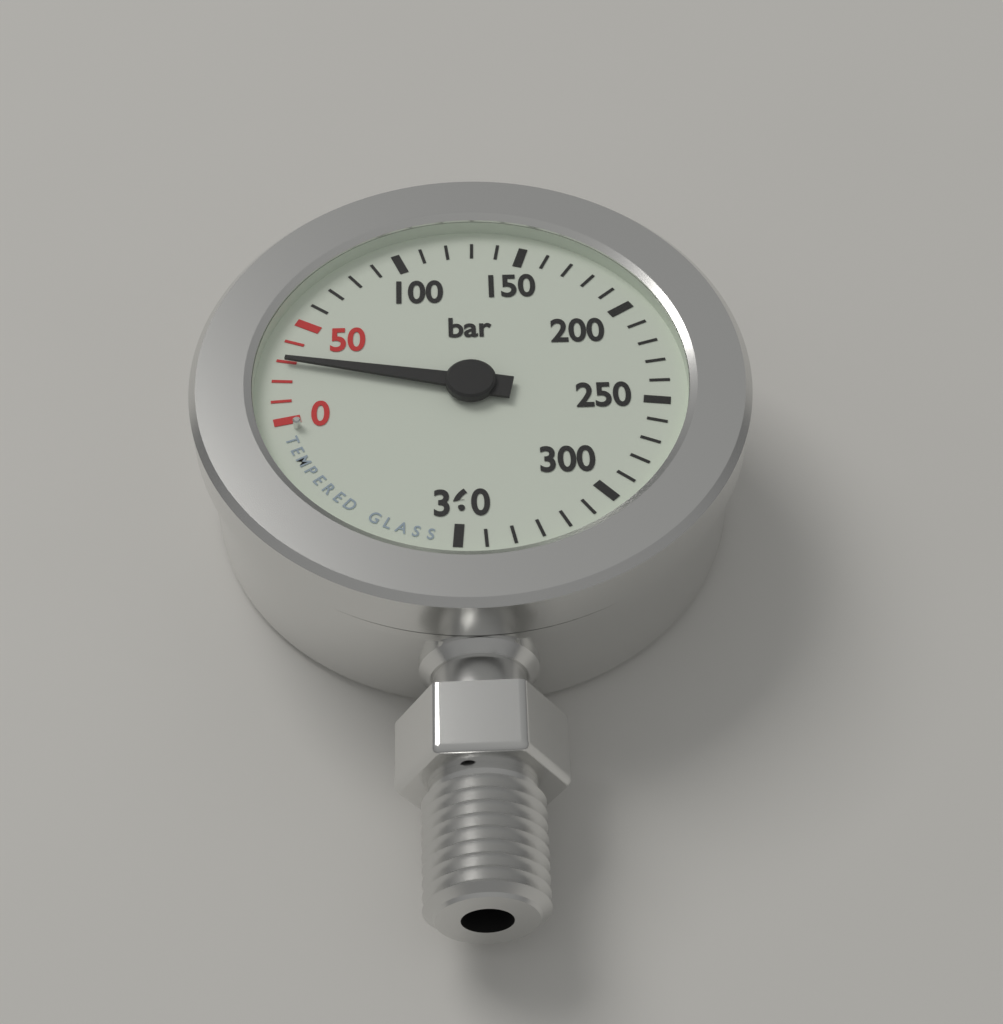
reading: 30 bar
